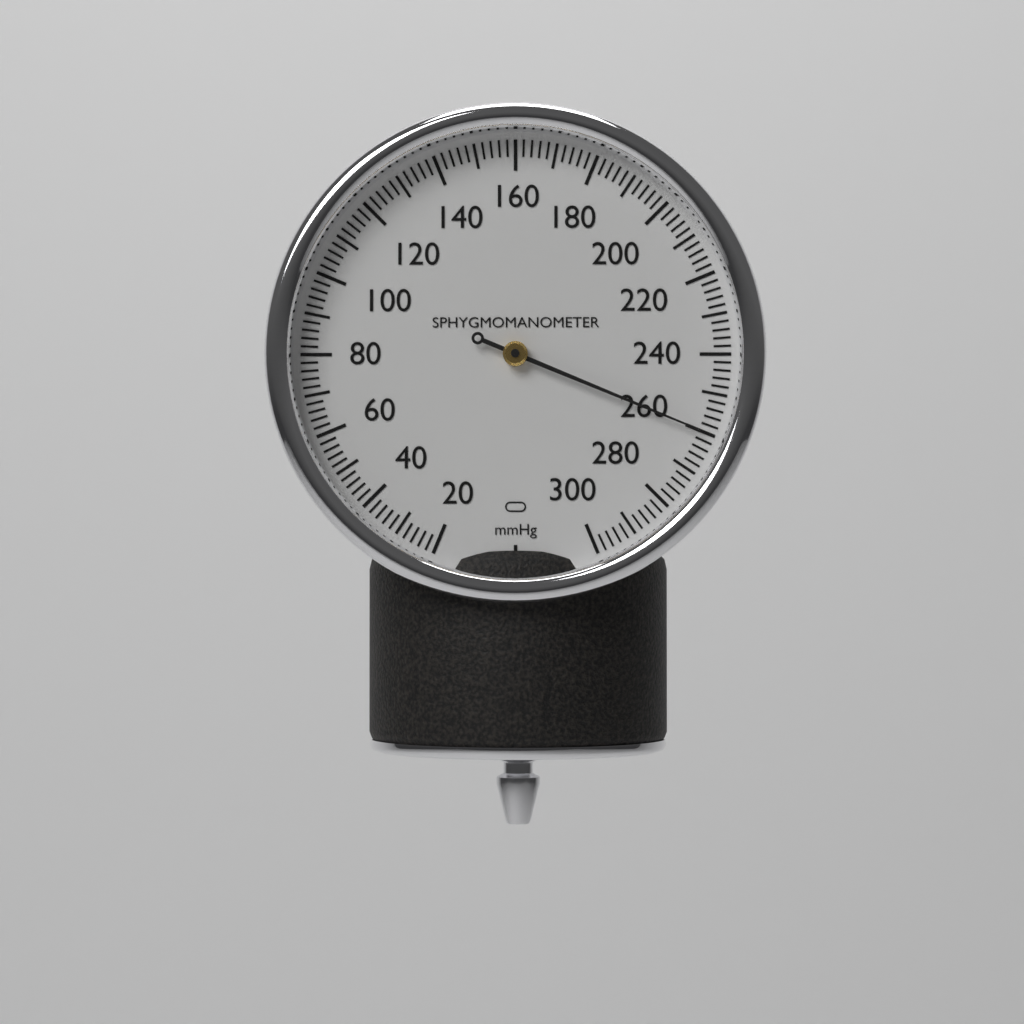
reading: 260 mmHg
